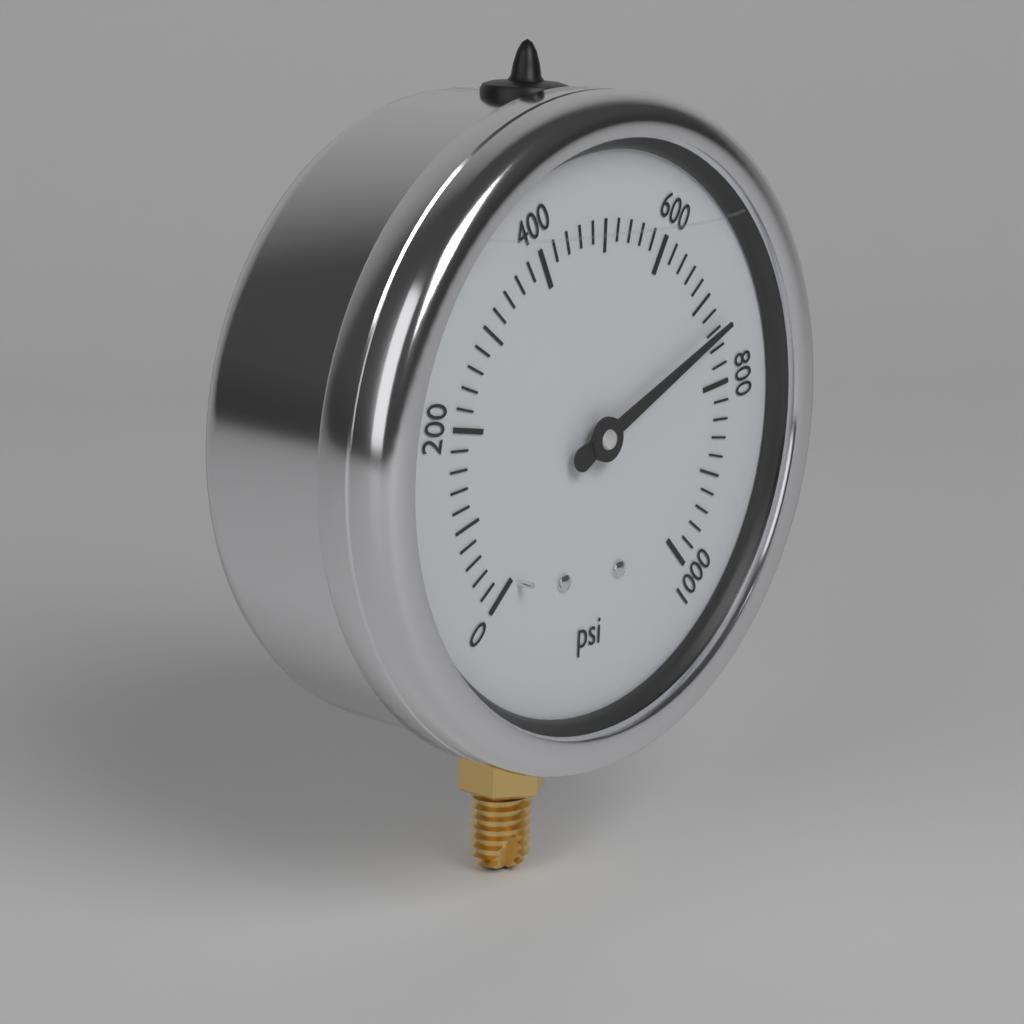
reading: 740 psi
